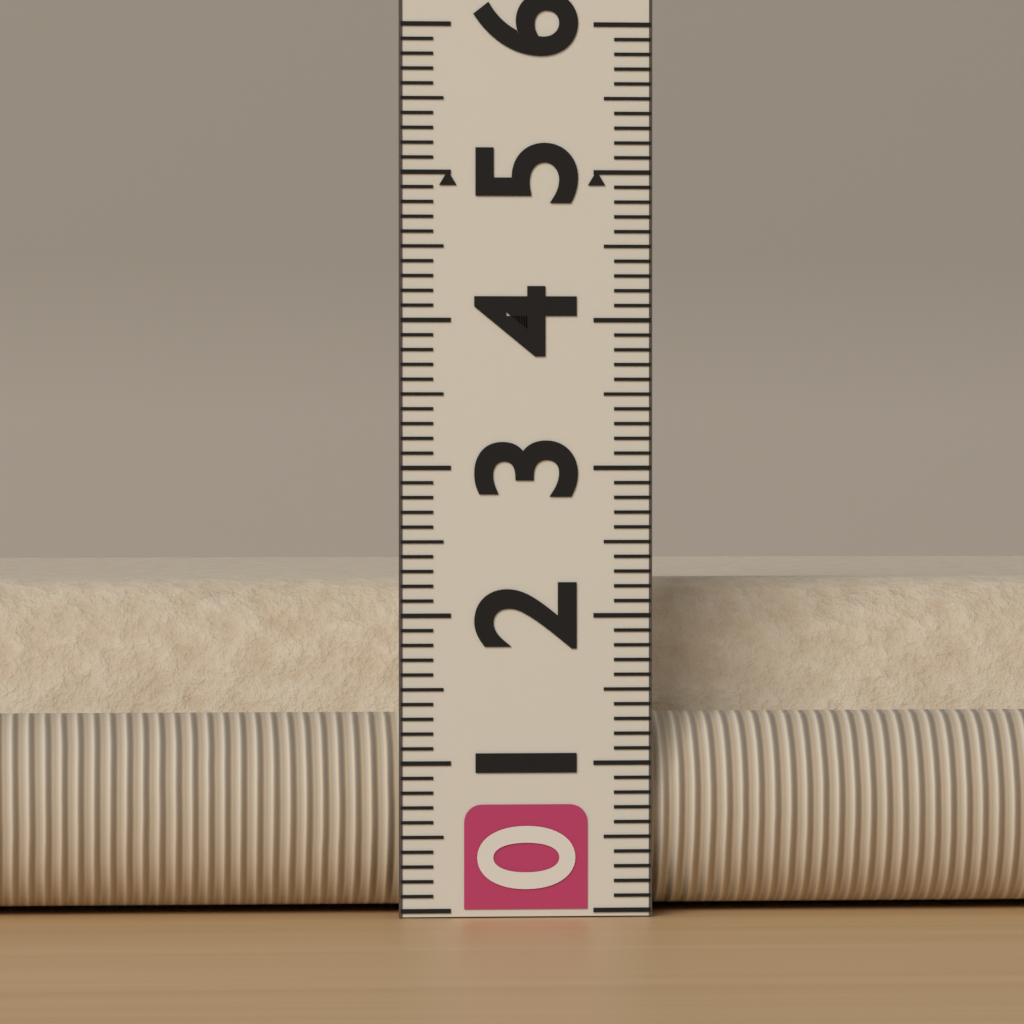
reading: 2.2 (no unit)
